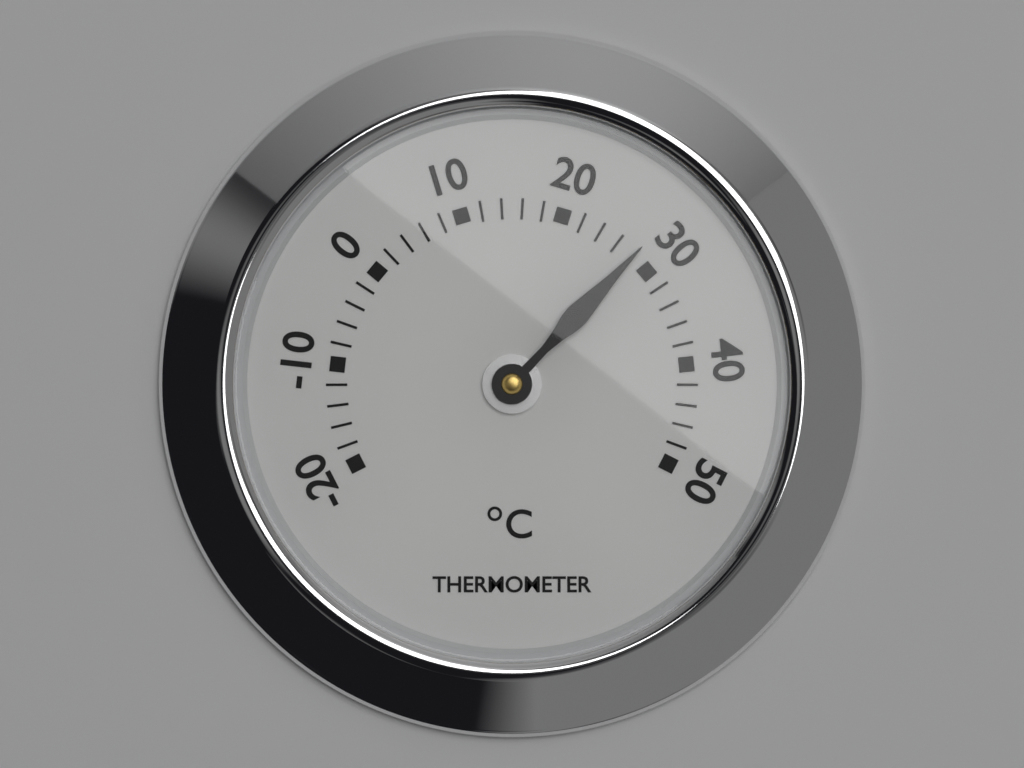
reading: 28 °C
